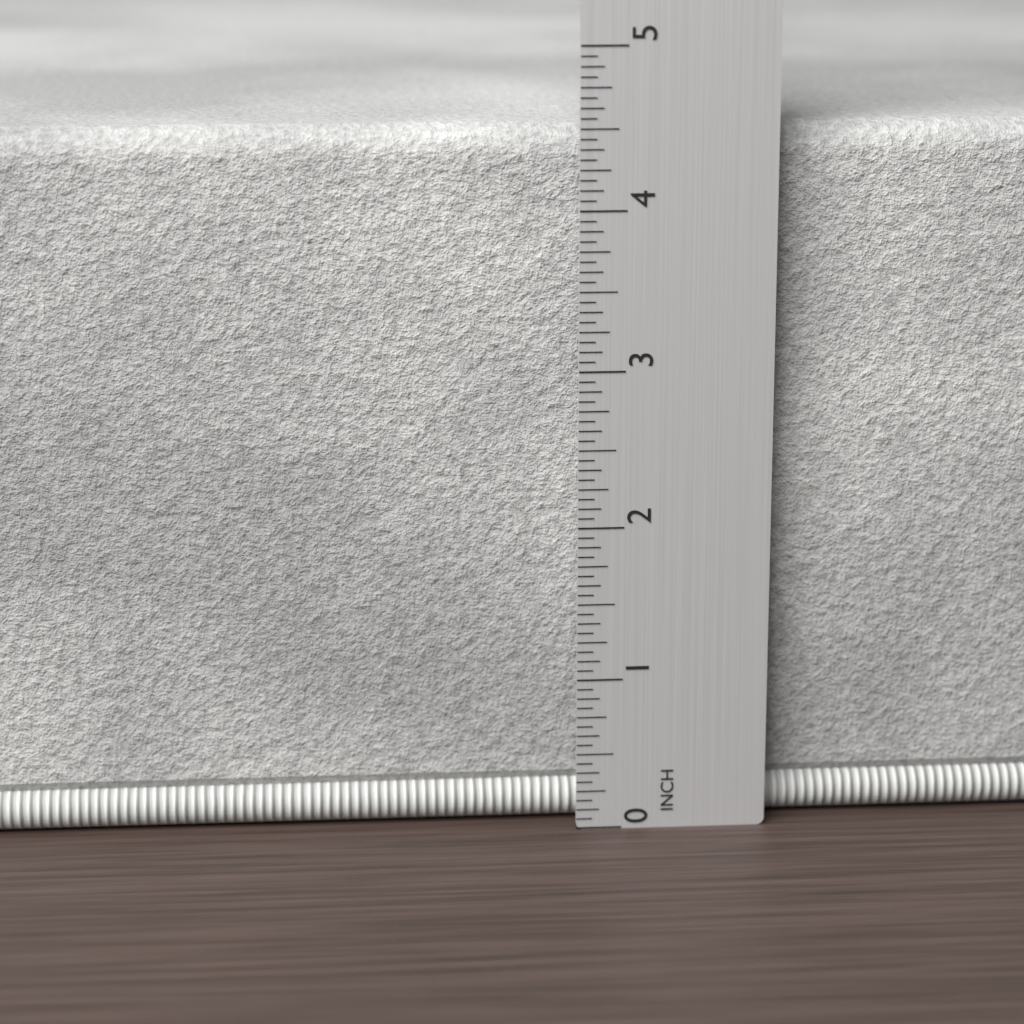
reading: 4.5000 in
